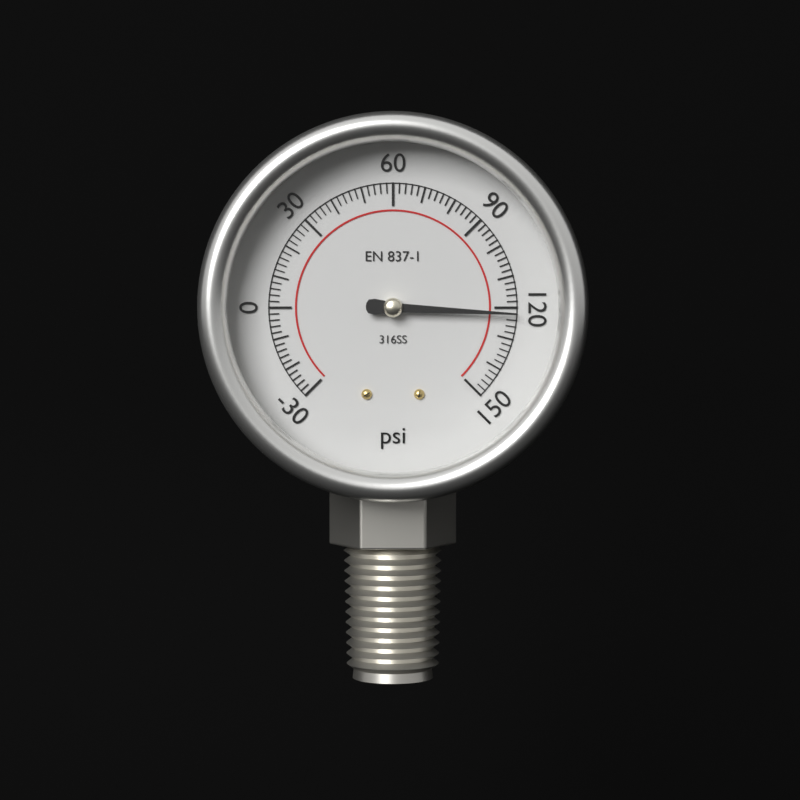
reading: 122 psi
